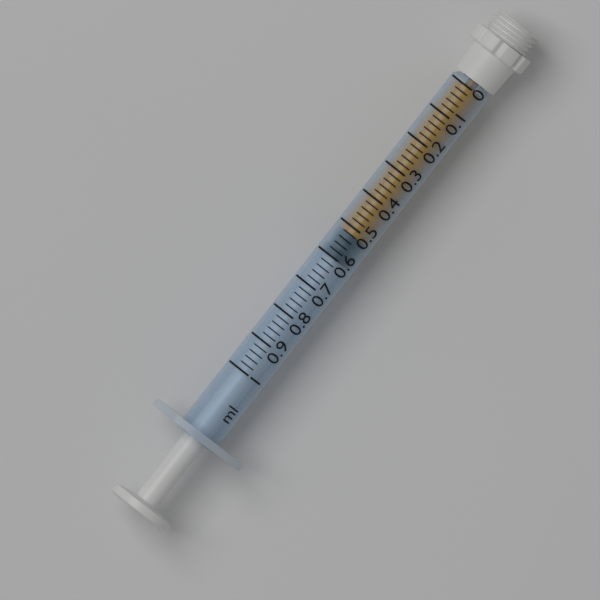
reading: 0.52 ml
